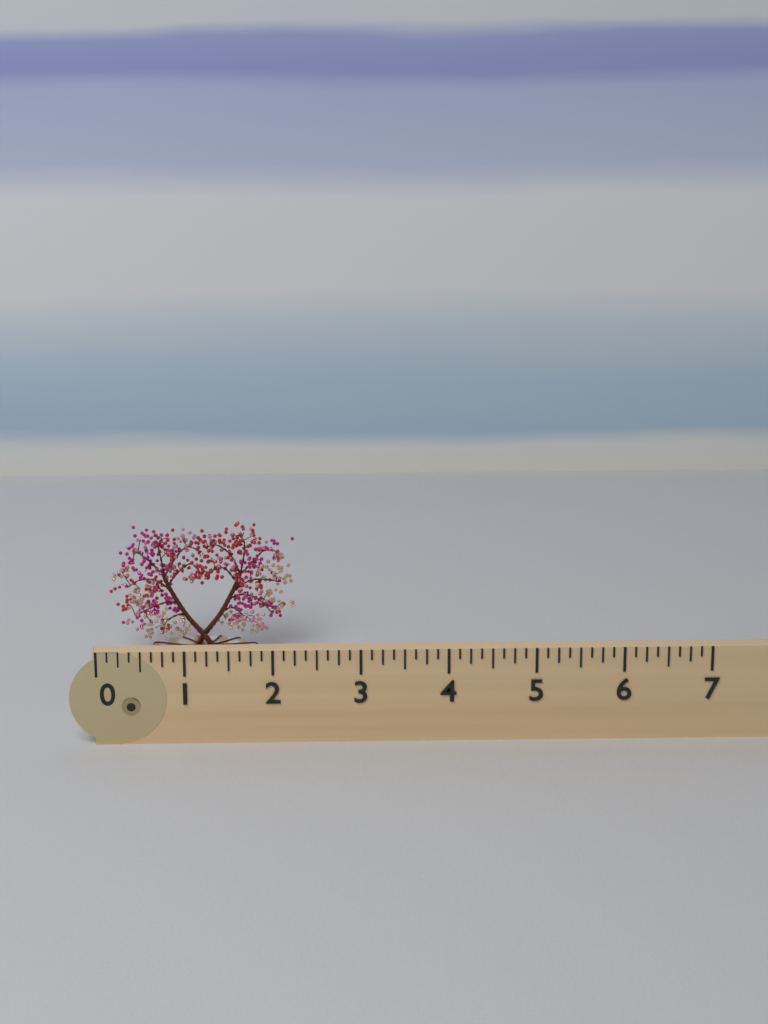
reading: 2.250 (no unit)
